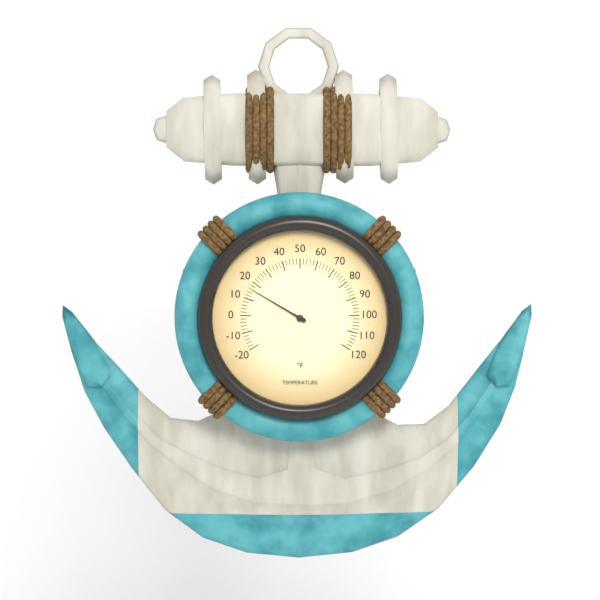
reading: 16 °F
